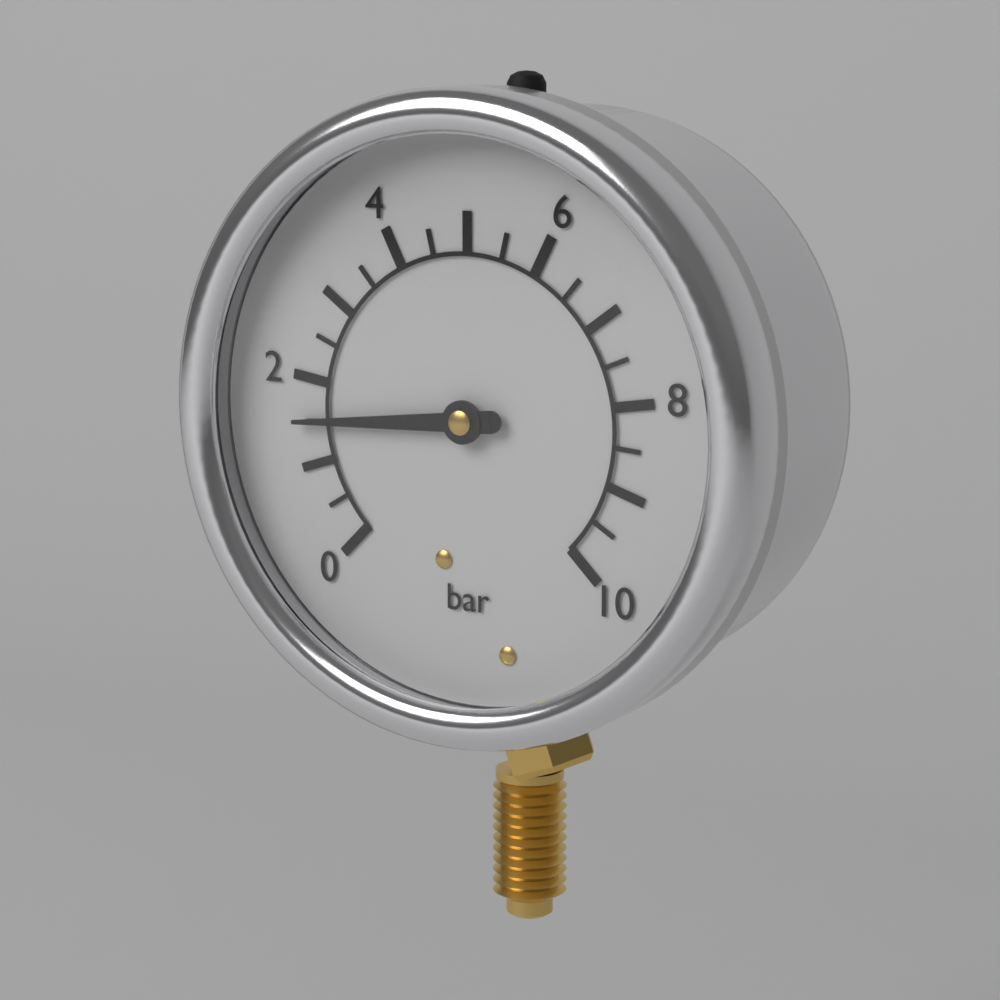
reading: 1.5 bar
